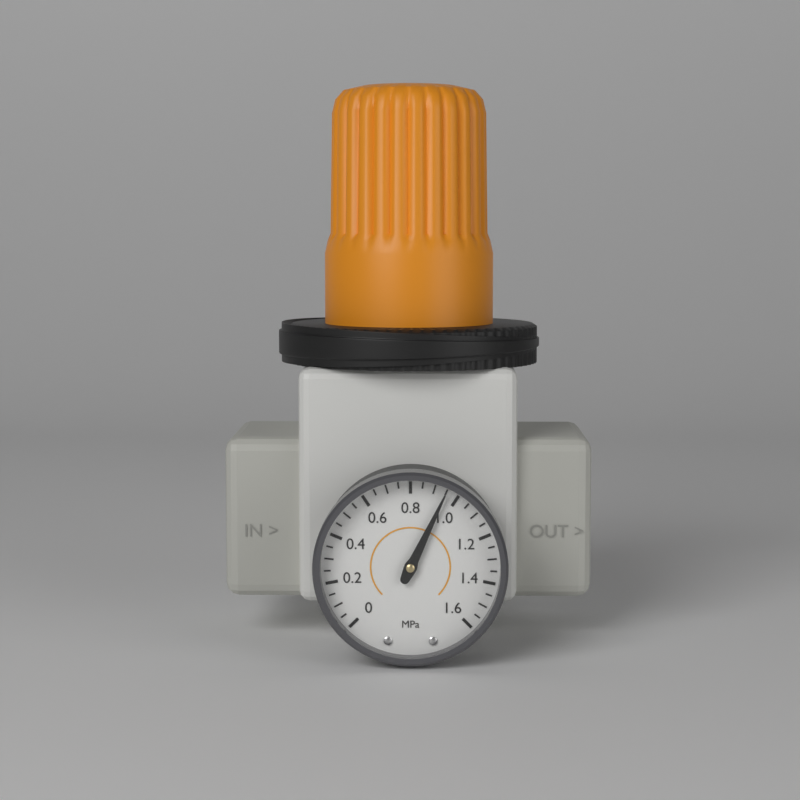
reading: 0.95 MPa
